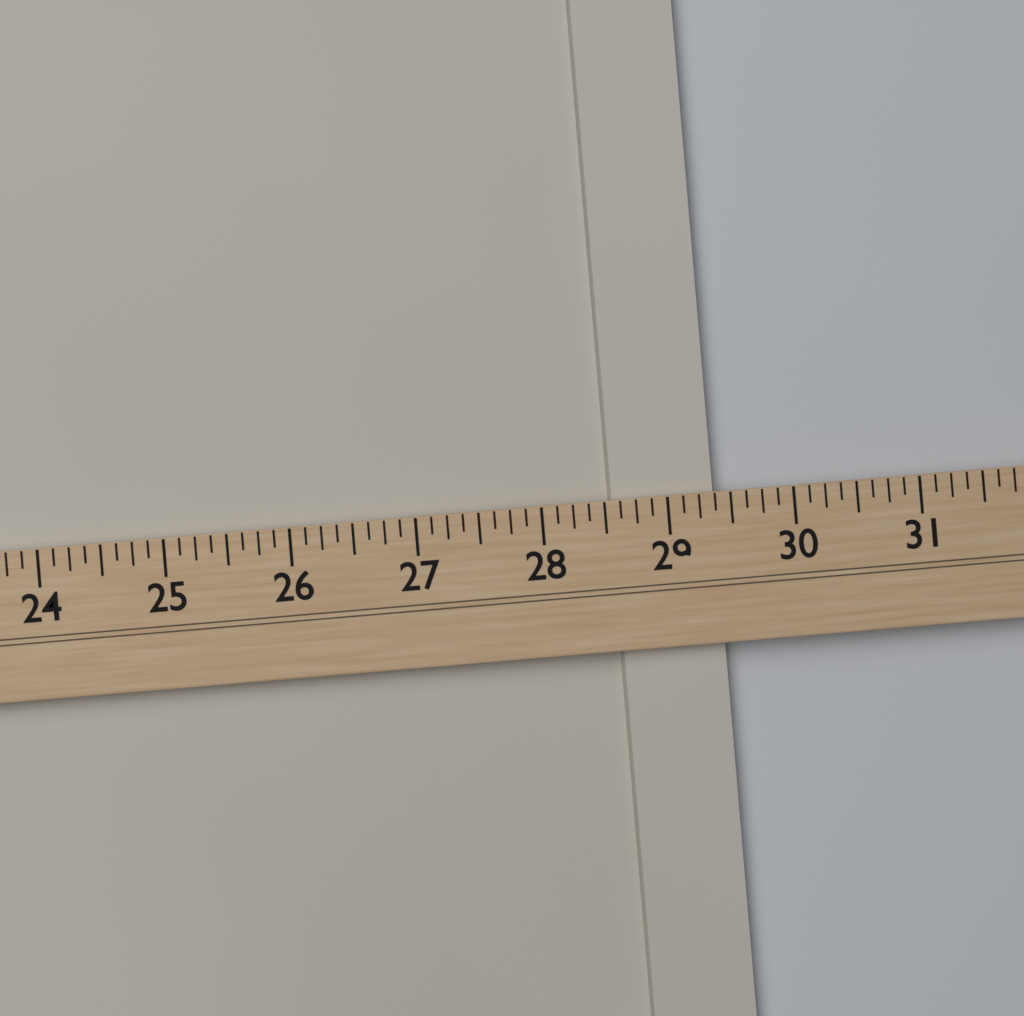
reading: 29.375 (no unit)
